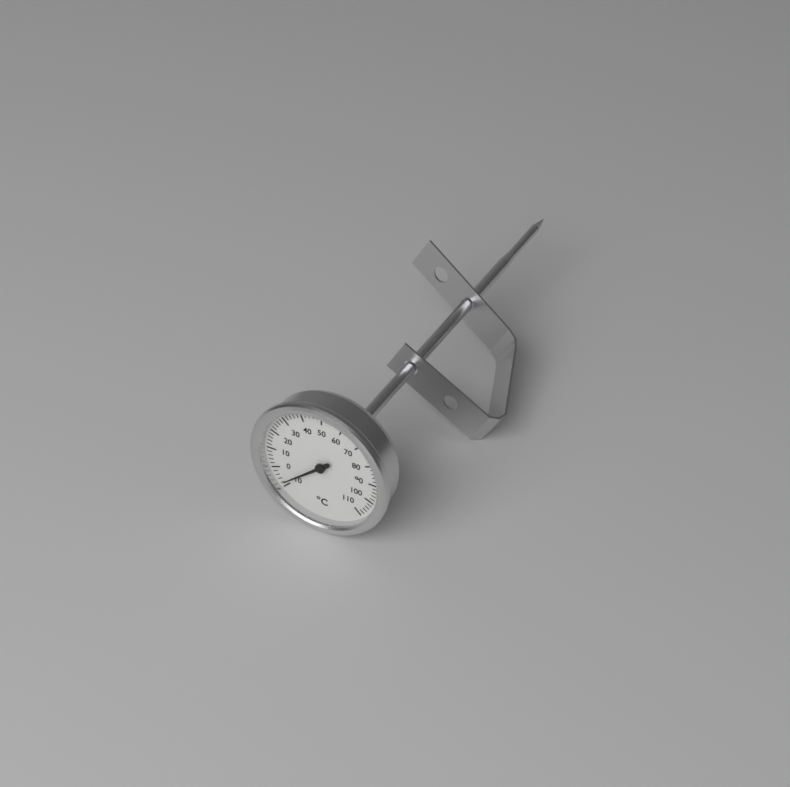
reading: -8 °C
